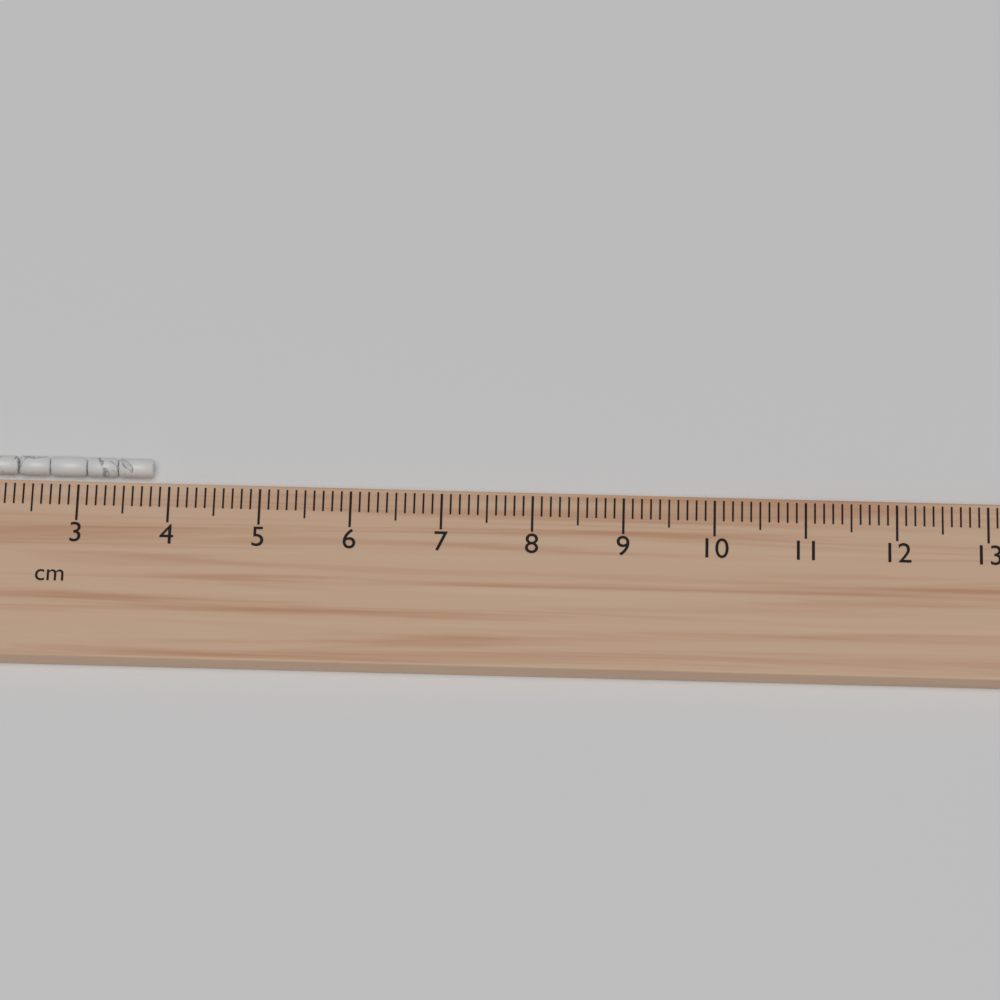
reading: 3.8 cm
